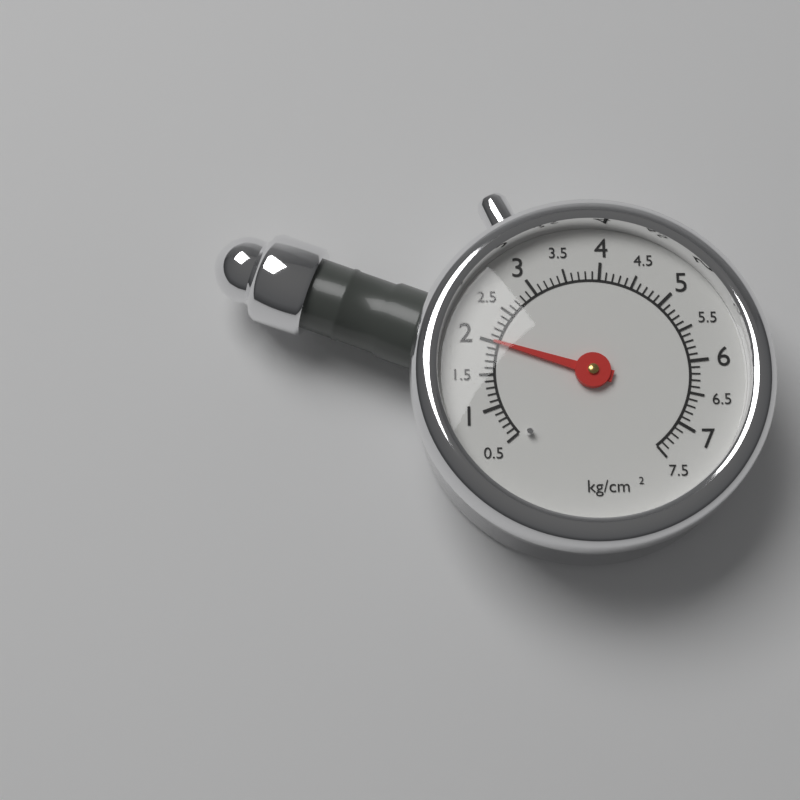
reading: 2.0 kg/cm²
